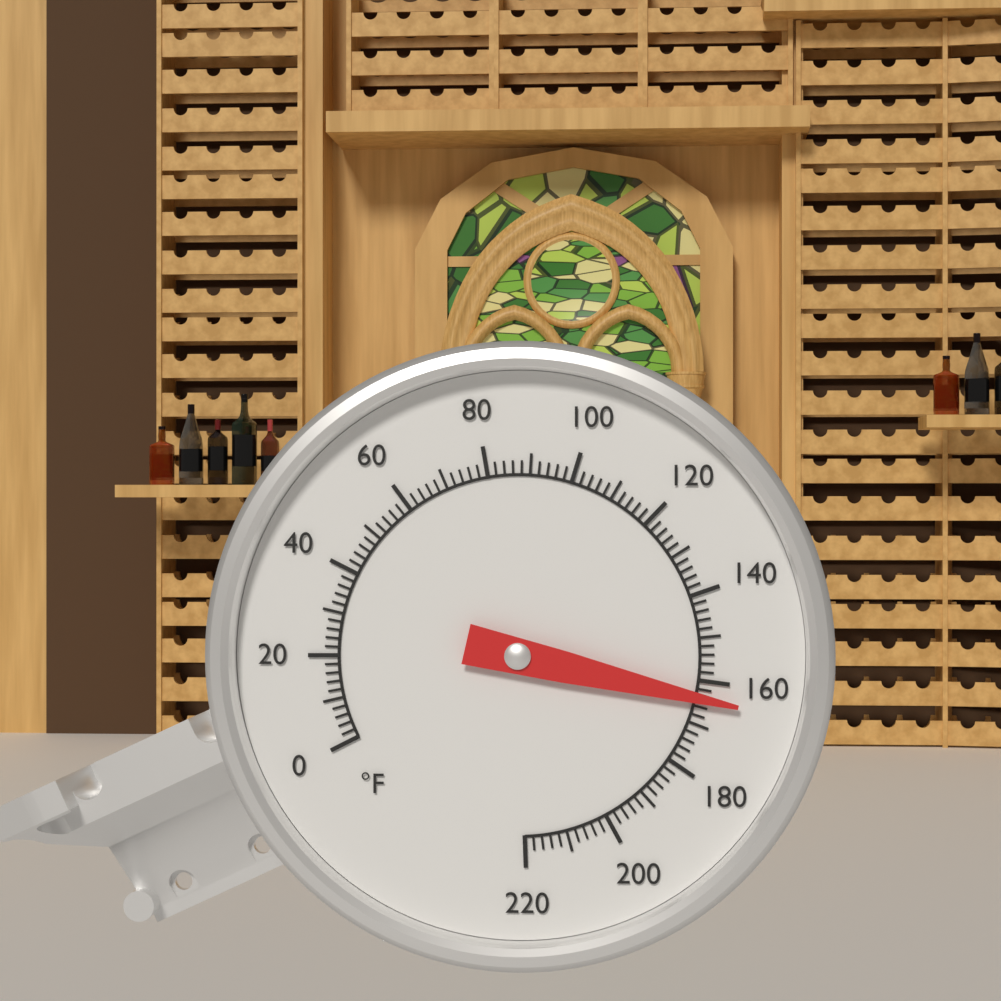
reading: 164 °F
